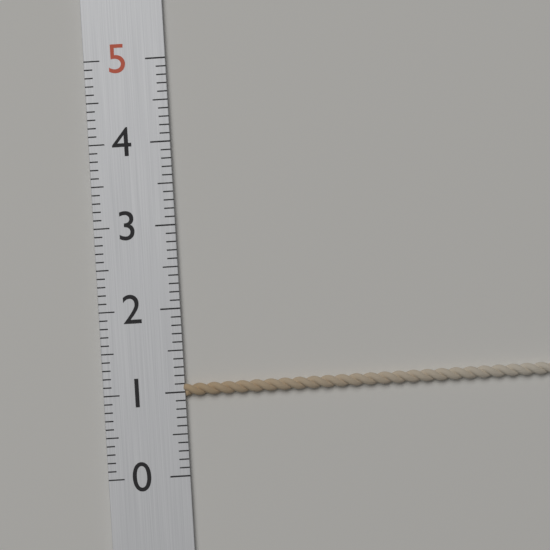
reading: 1.1 (no unit)
